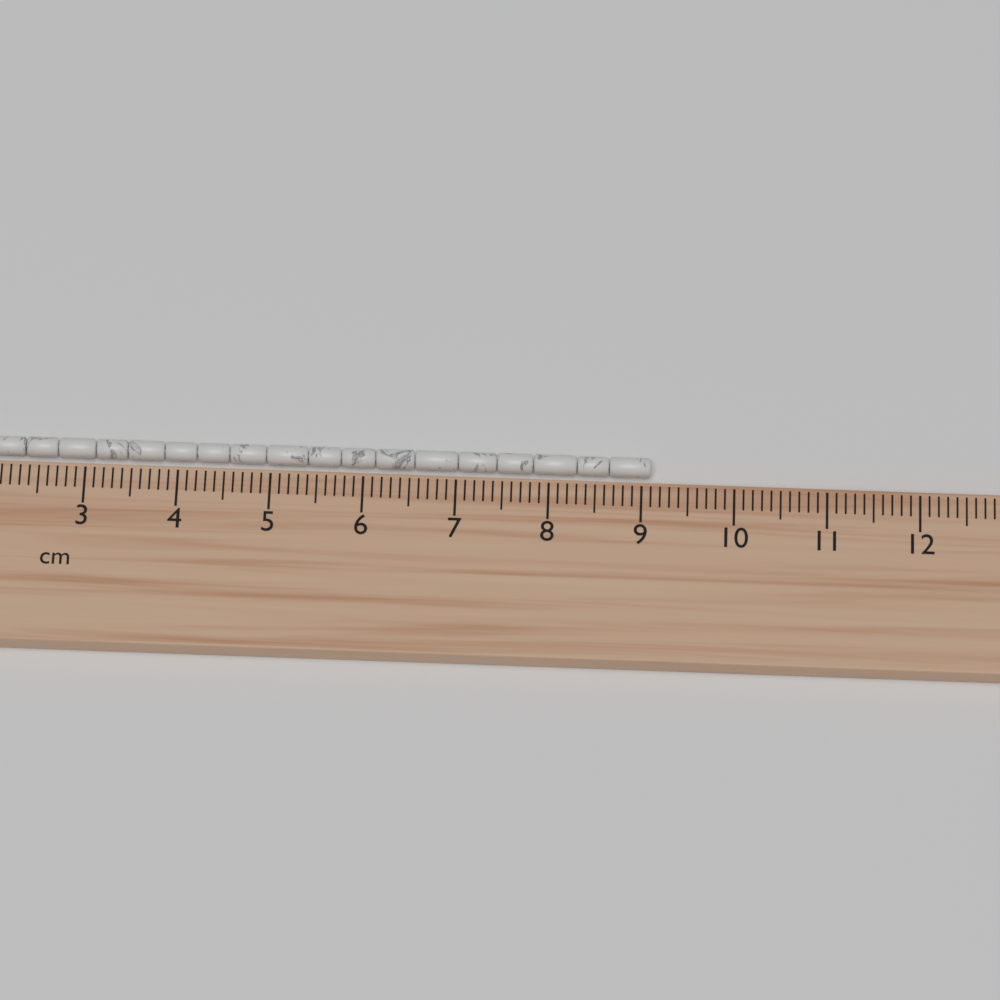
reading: 9.1 cm
